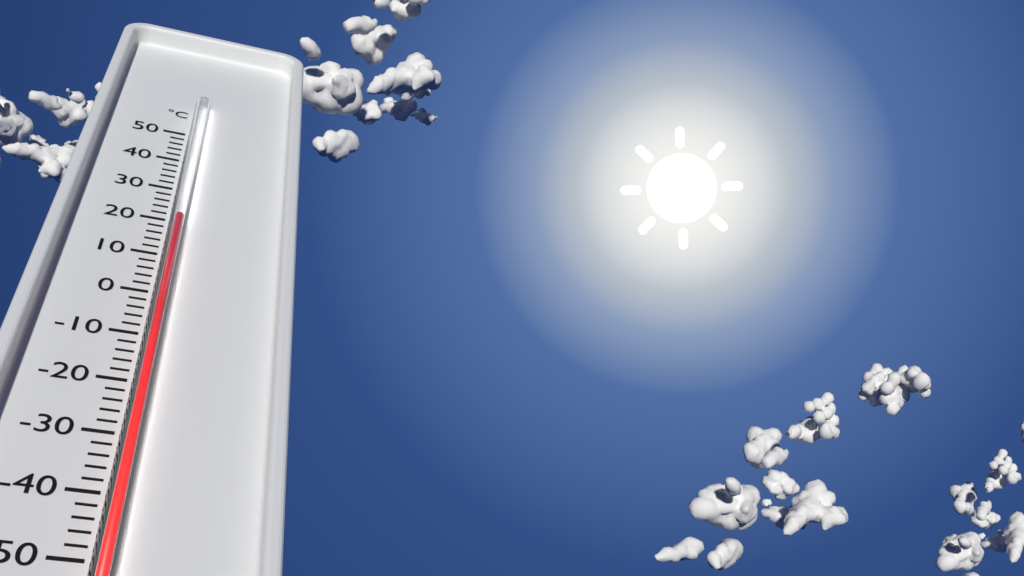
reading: 18 °C
